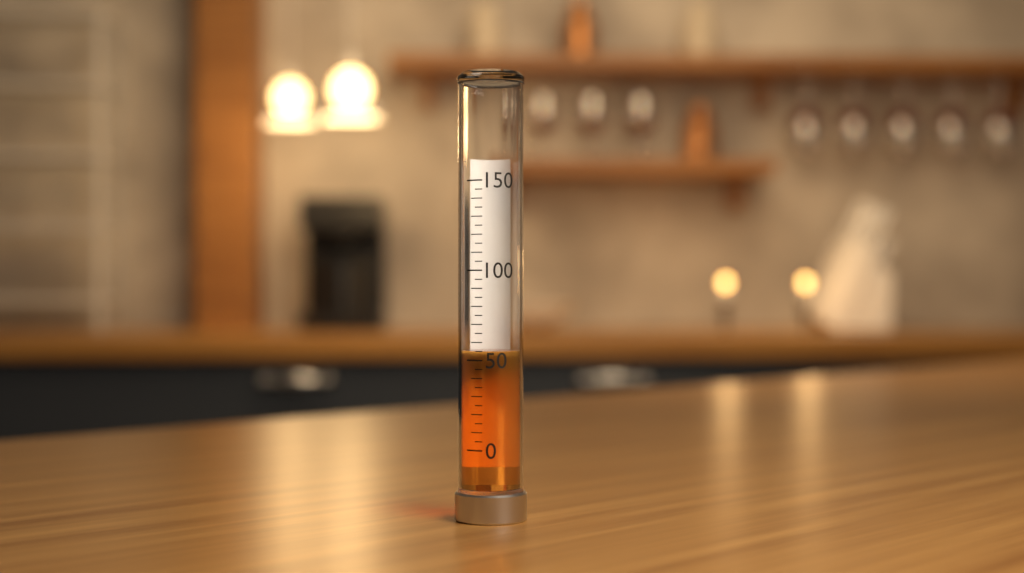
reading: 55 (no unit)
